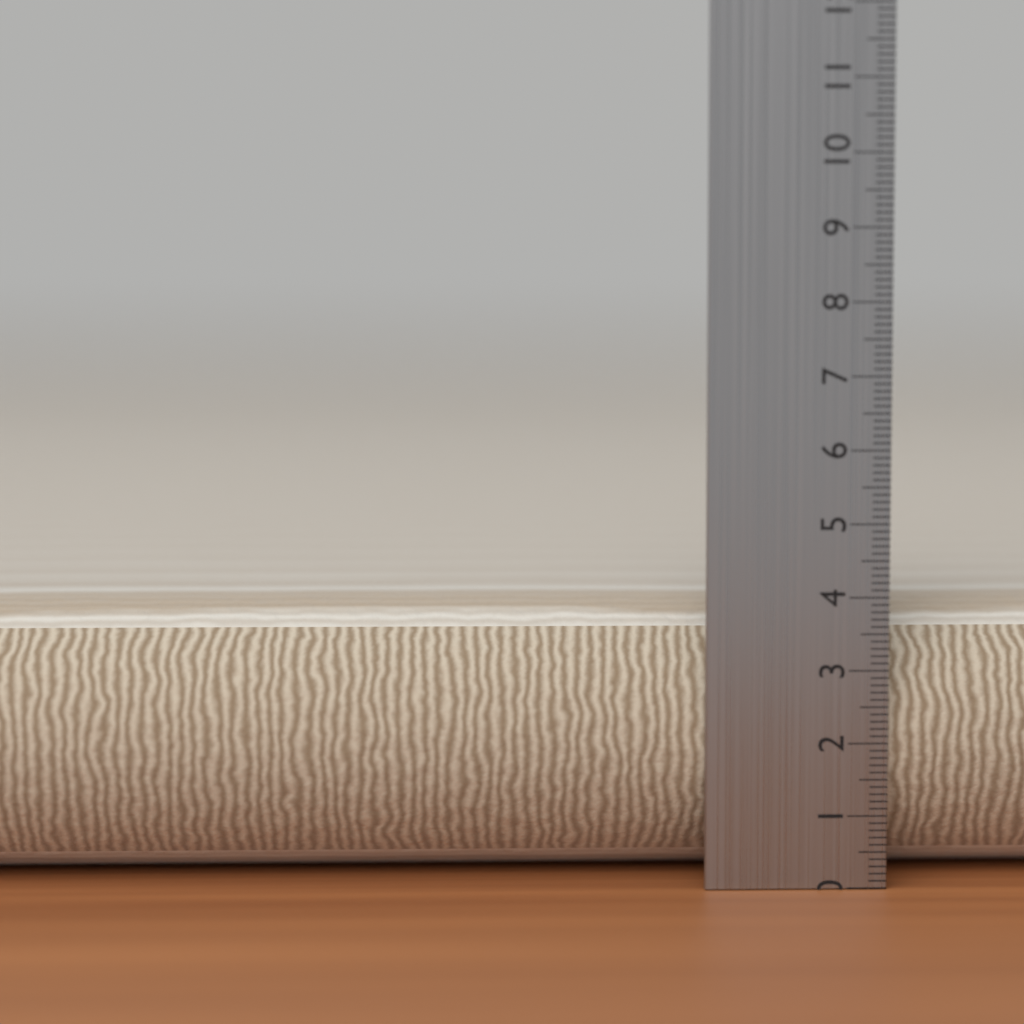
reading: 3.9 cm
